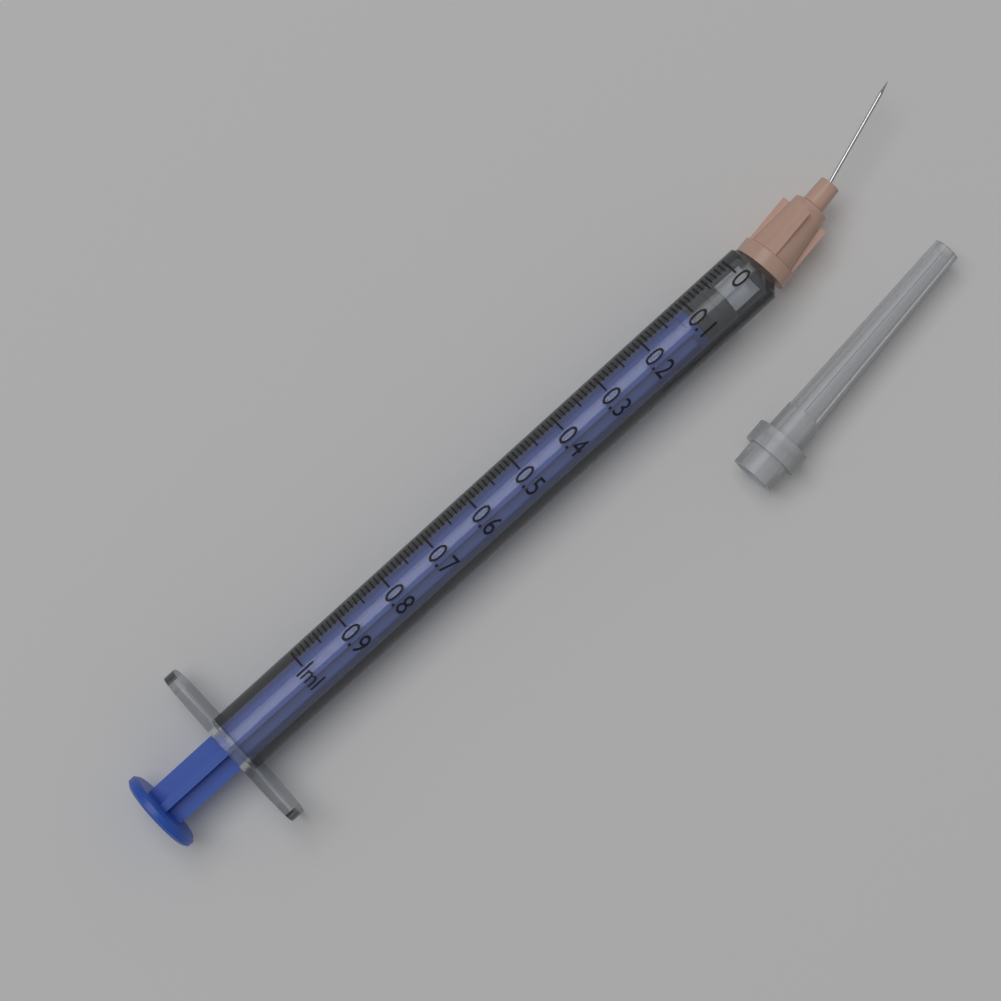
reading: 0.04 ml
